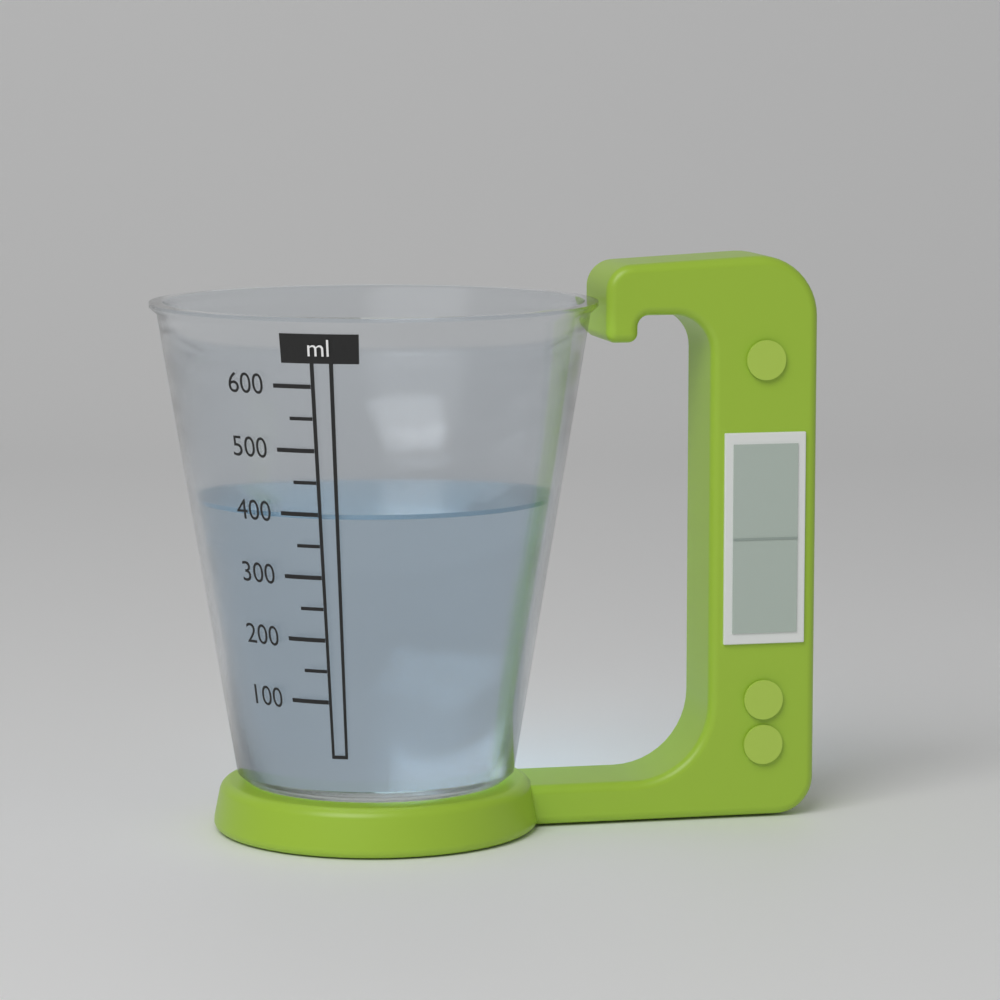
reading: 400 ml
